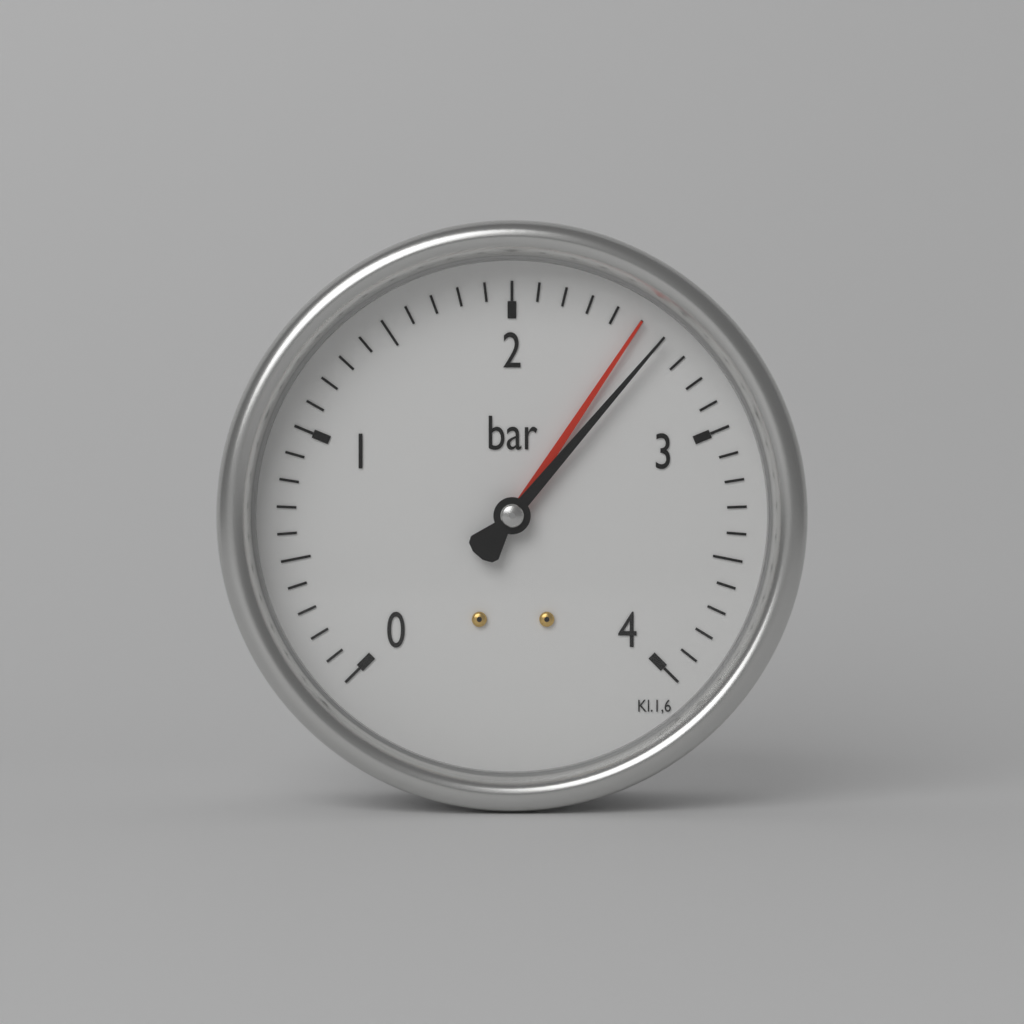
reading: 2.6 bar
